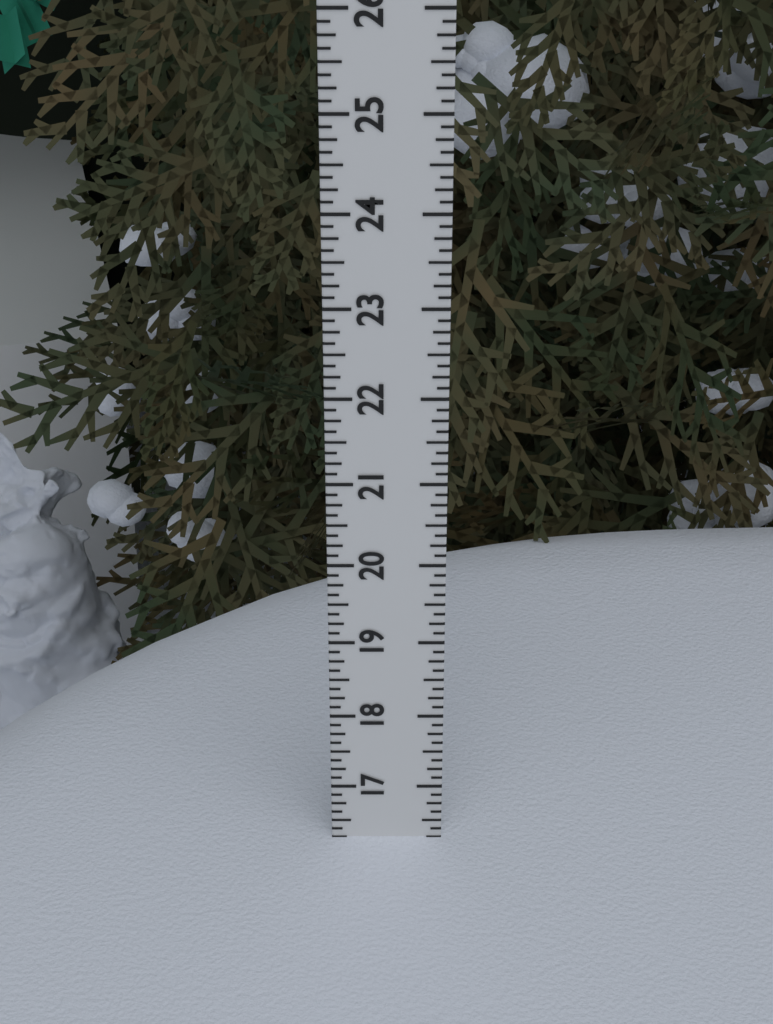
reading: 16.250 (no unit)
